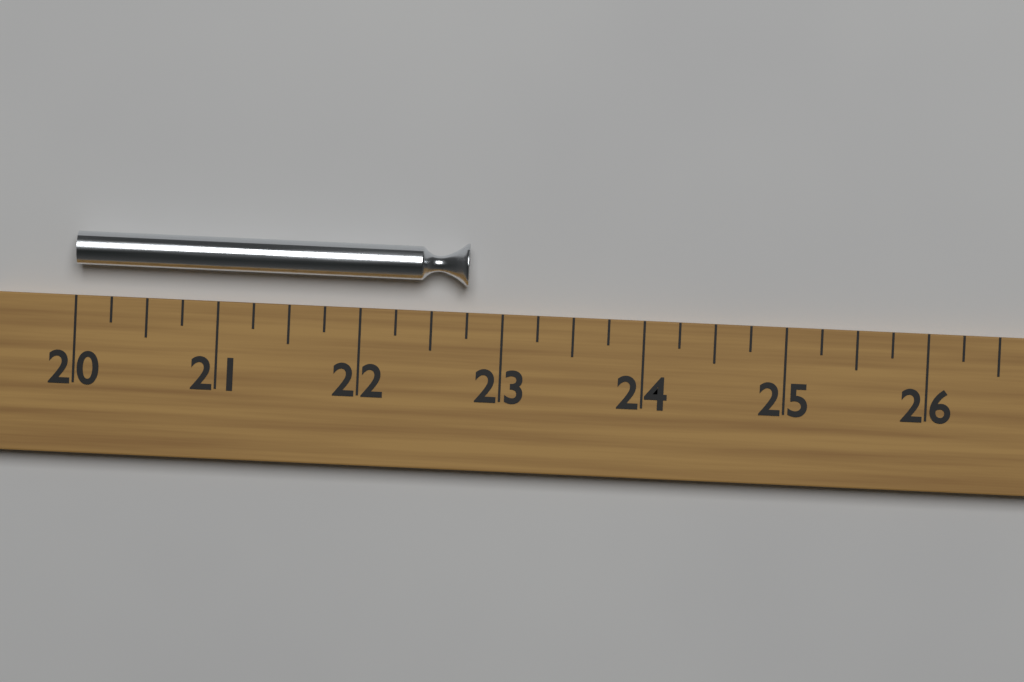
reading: 22.75 (no unit)
